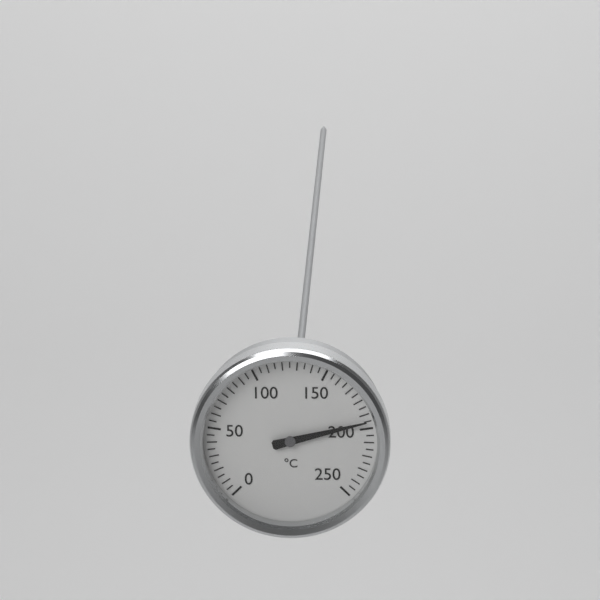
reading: 195 °C
